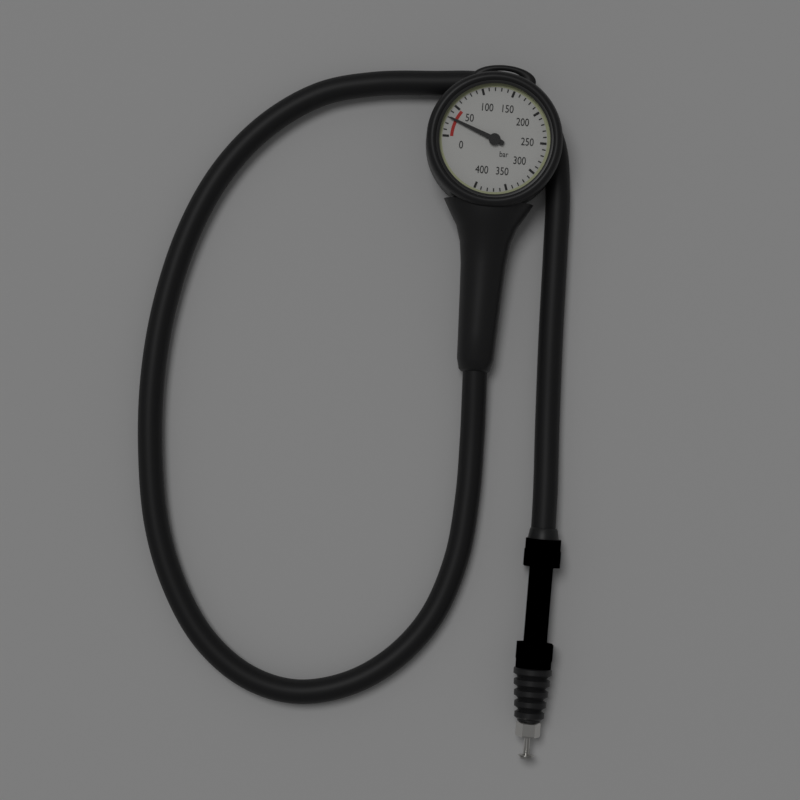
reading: 30 bar
